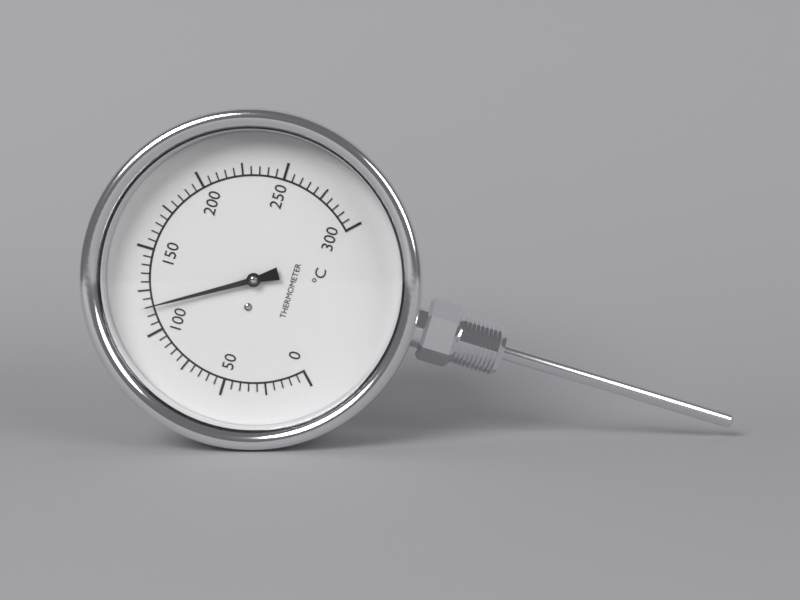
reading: 115 °C
